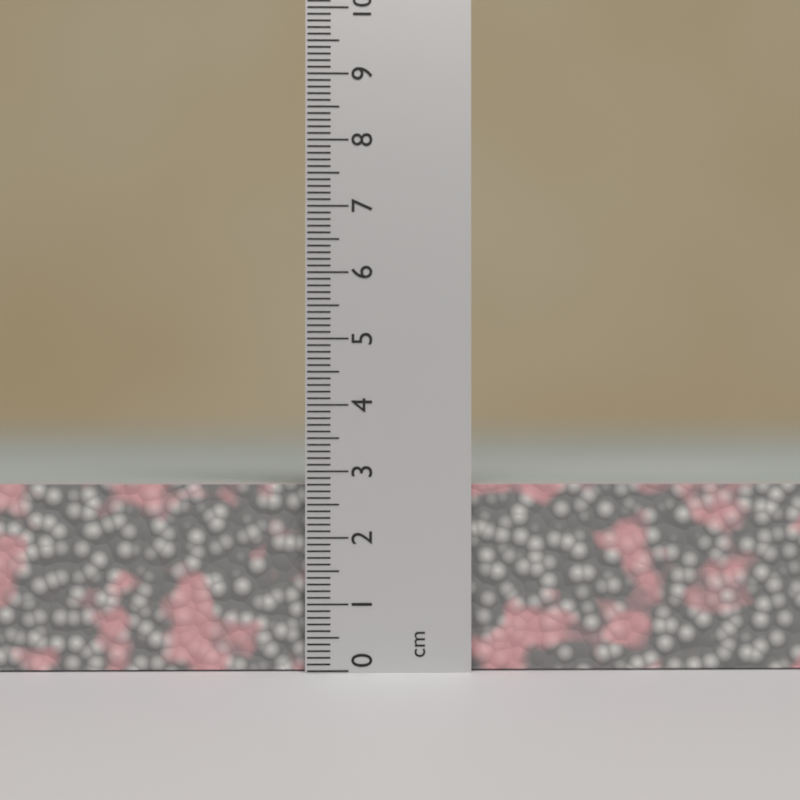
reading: 2.8 cm
